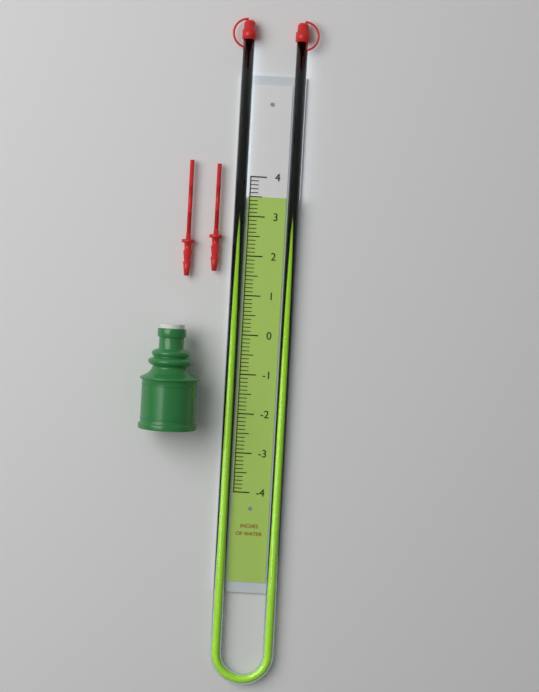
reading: 3.5 in
